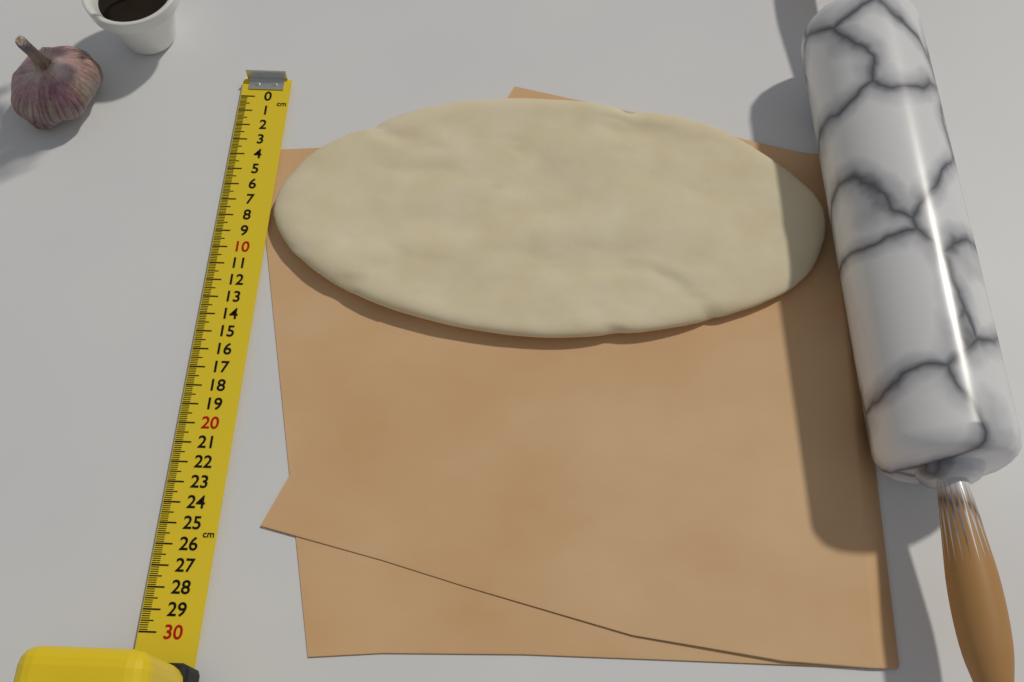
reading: 14.9 cm
